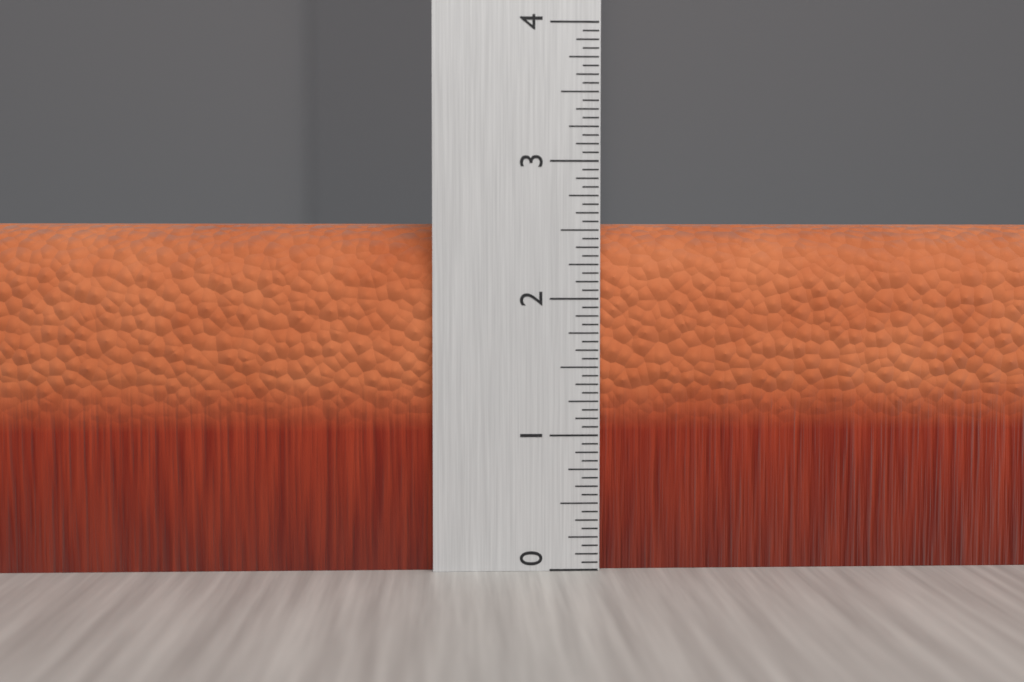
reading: 2.5625 (no unit)
